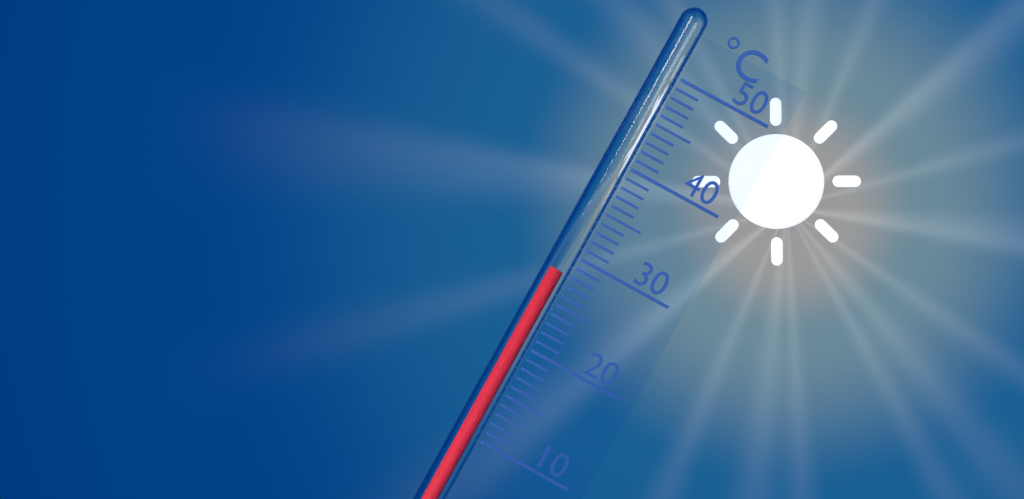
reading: 28 °C
